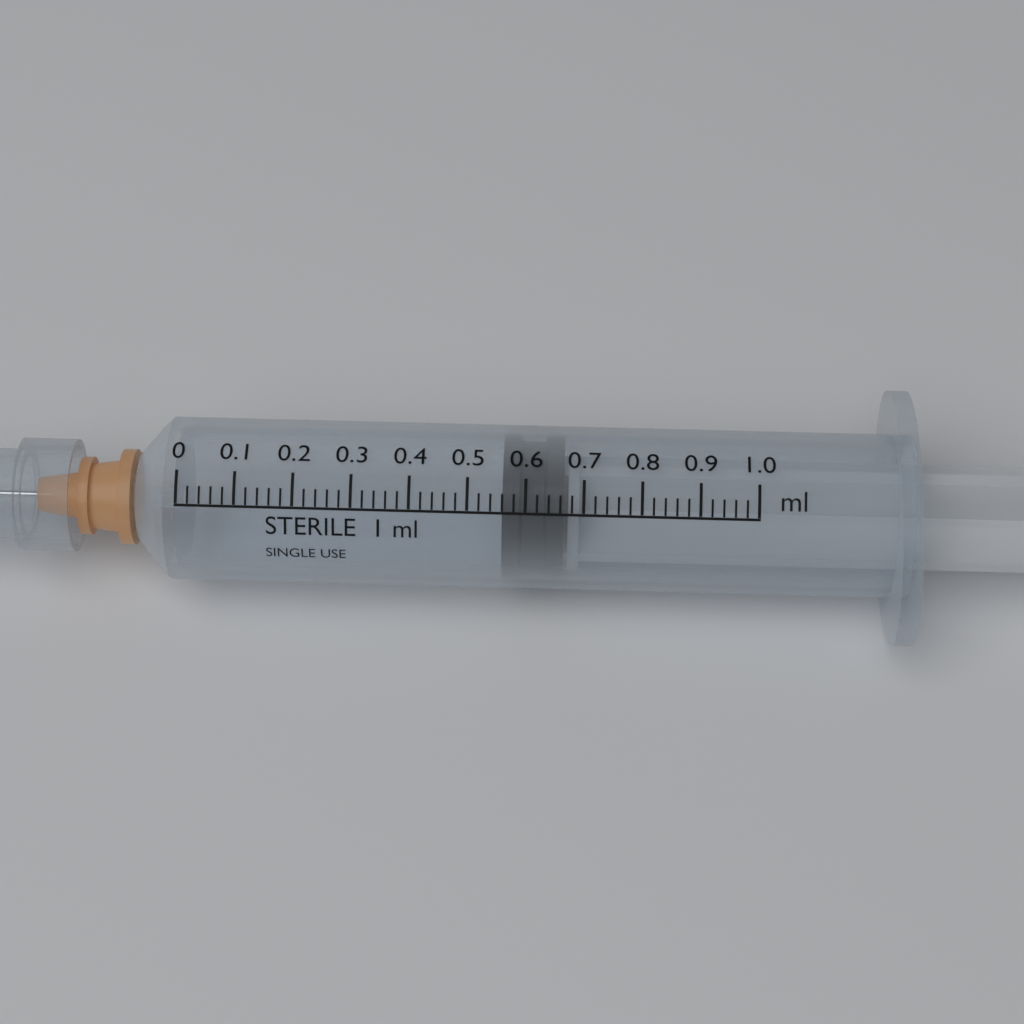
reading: 0.56 ml
